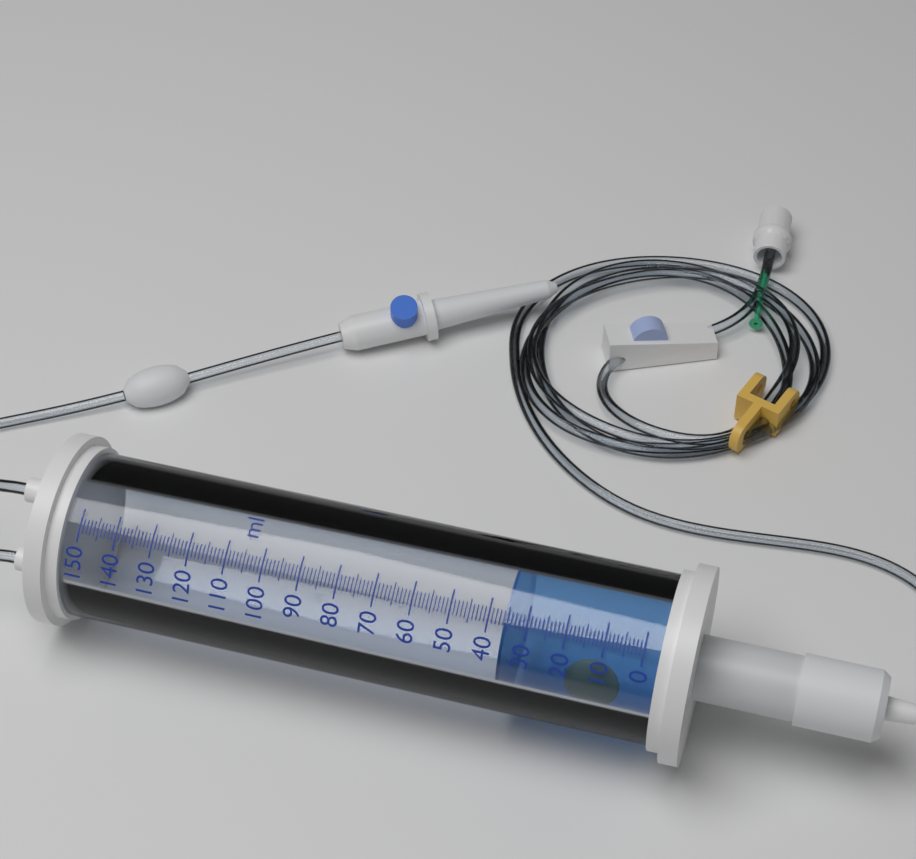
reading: 36 ml
